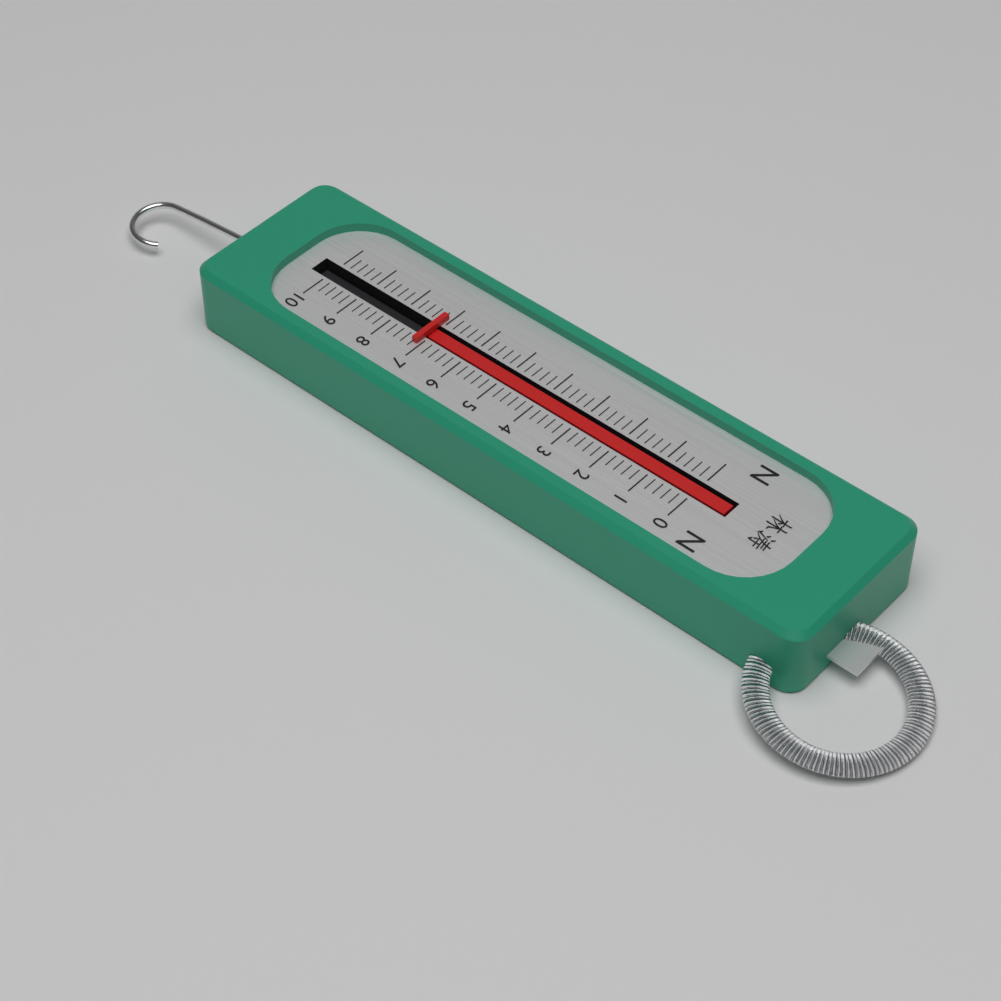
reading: 7.2 N
